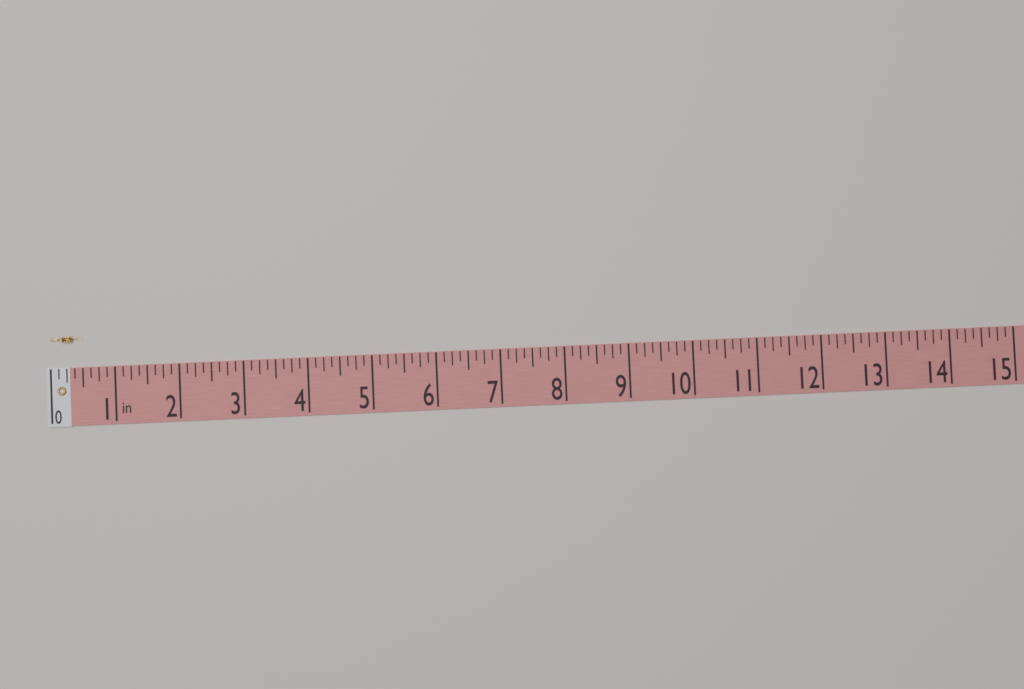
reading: 0.500 in
